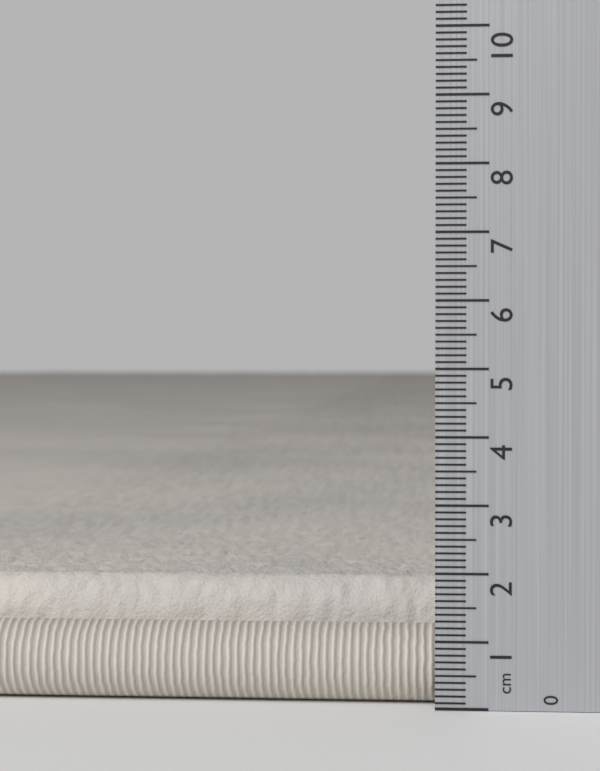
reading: 1.8 cm
